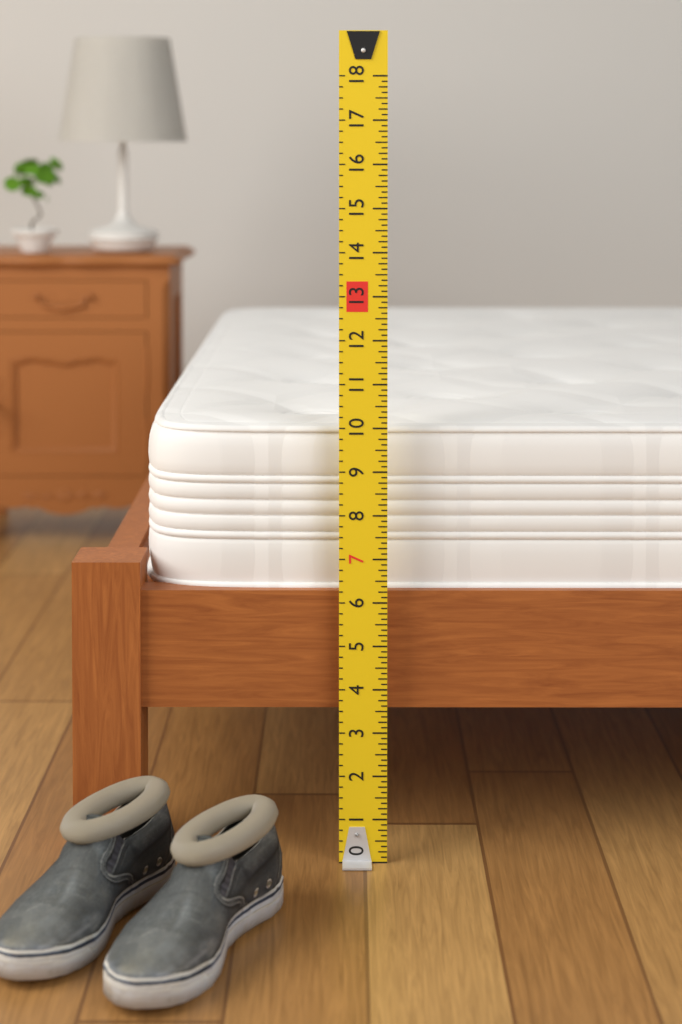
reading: 10.000 (no unit)
